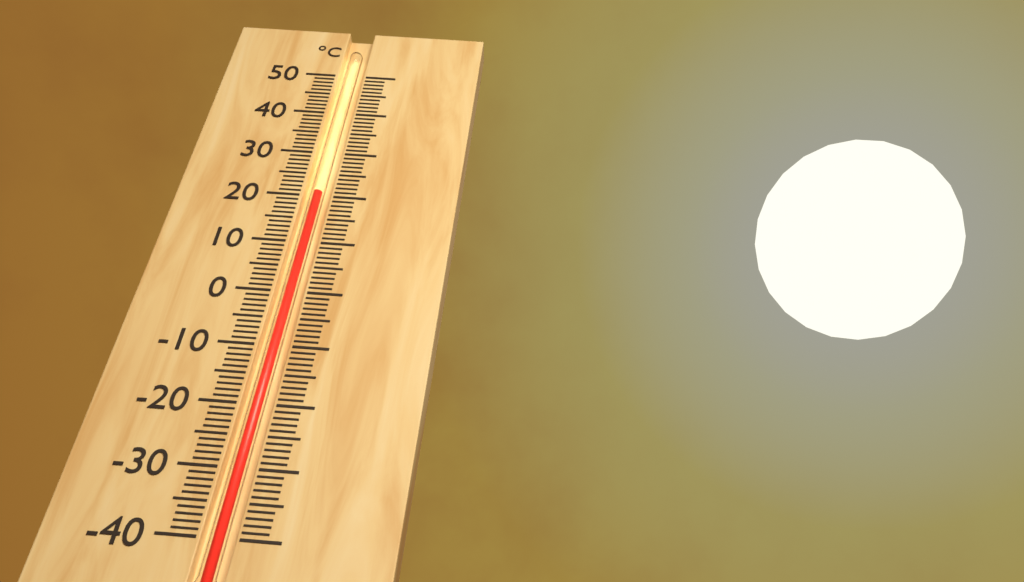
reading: 21 °C
